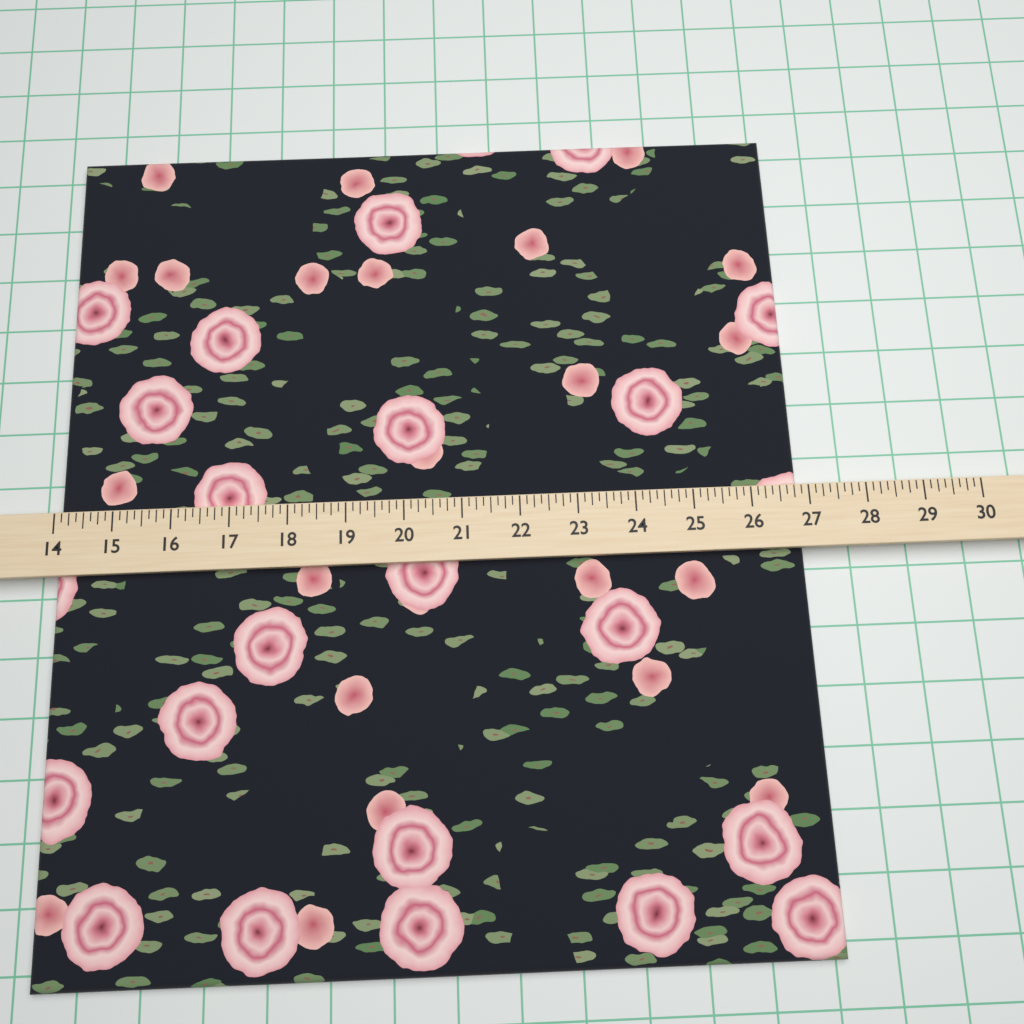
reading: 26.875 (no unit)
